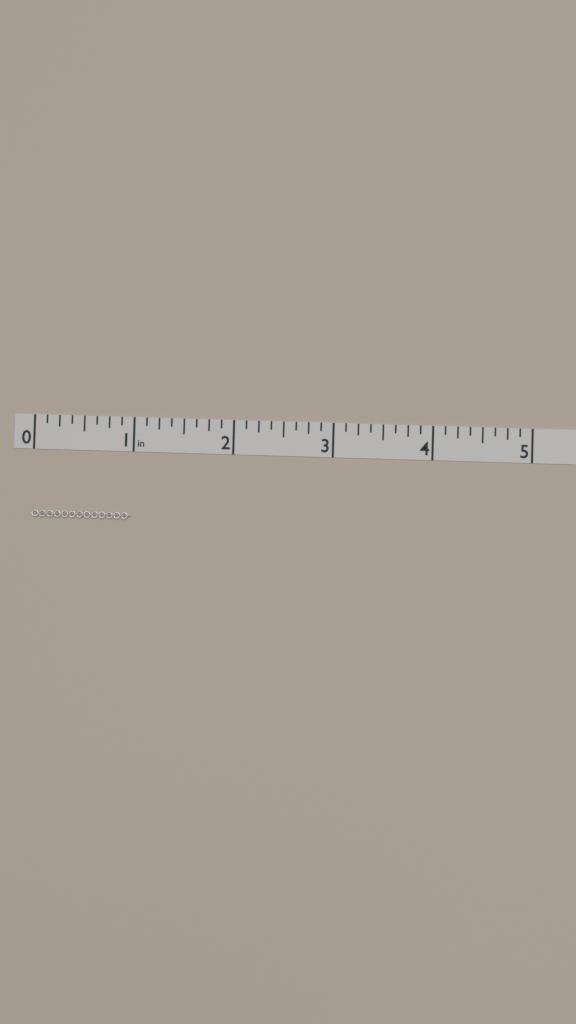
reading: 1.000 in
